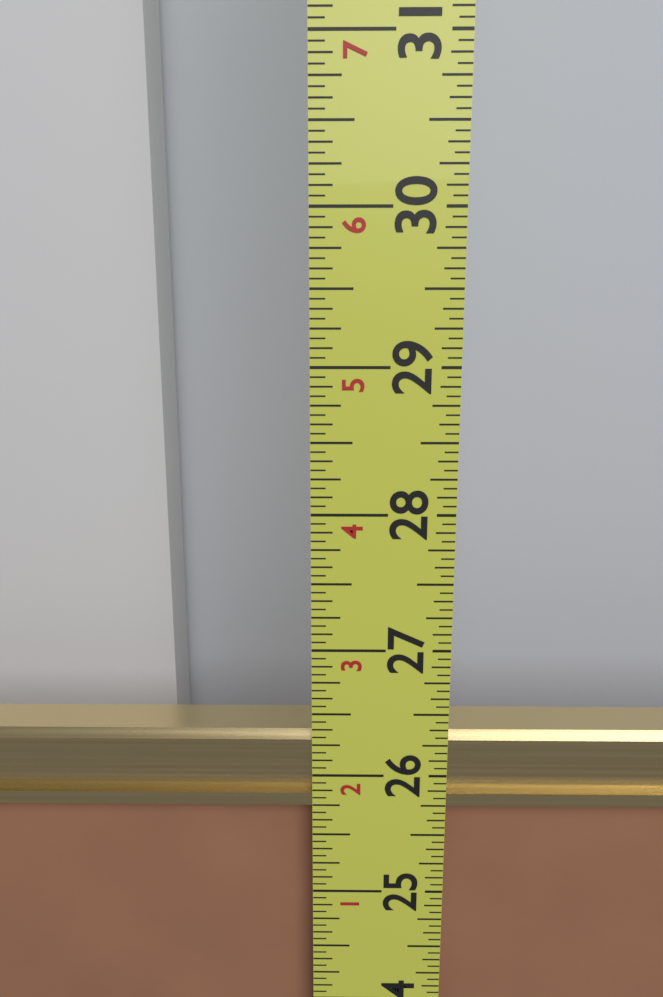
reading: 26.3125 in
